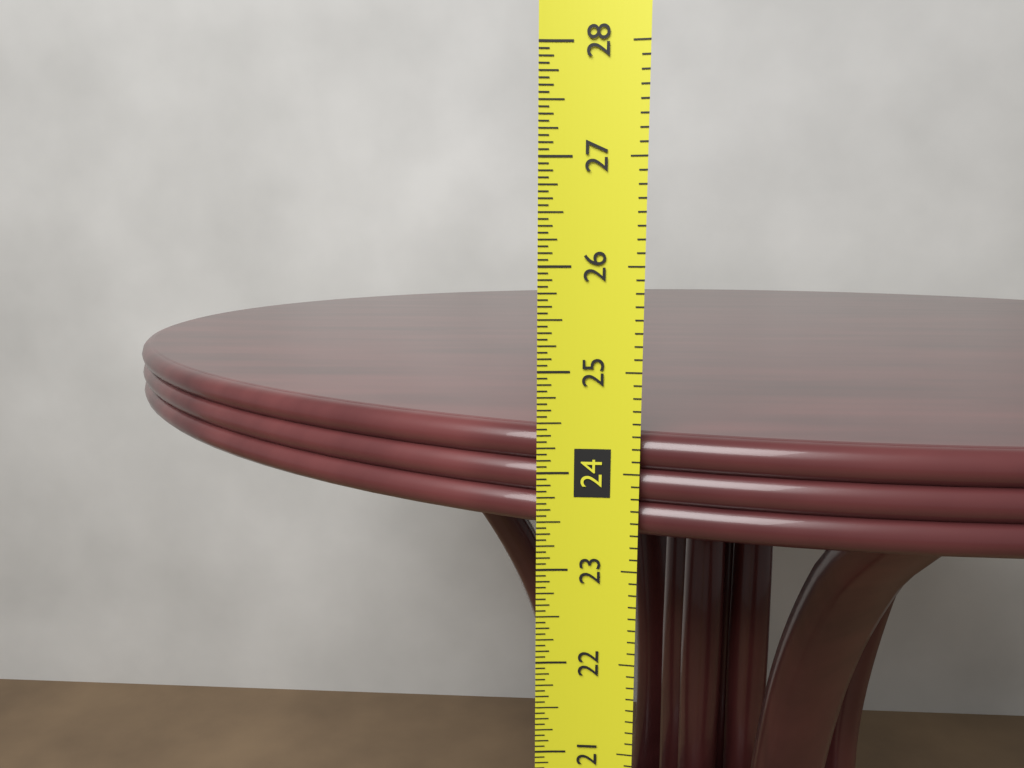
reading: 24.3750 in
